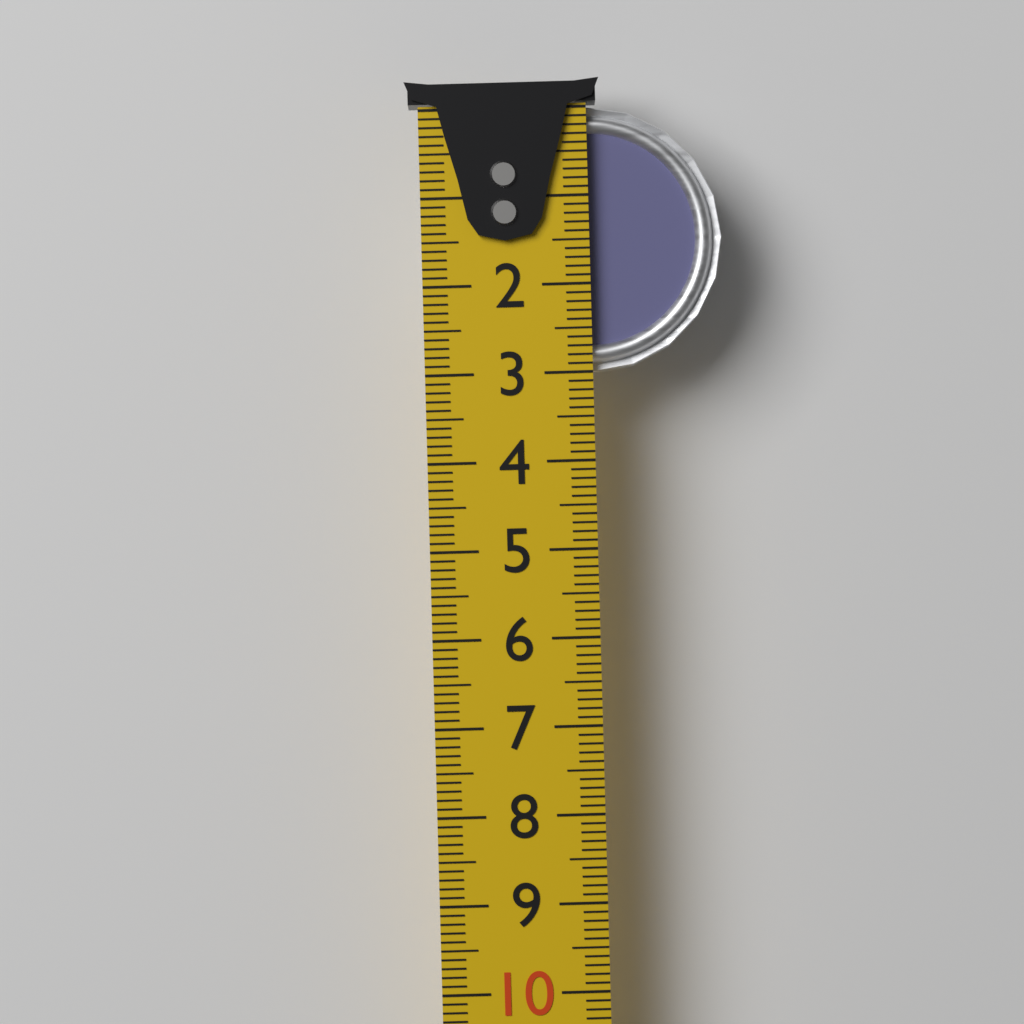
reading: 3.0 cm
